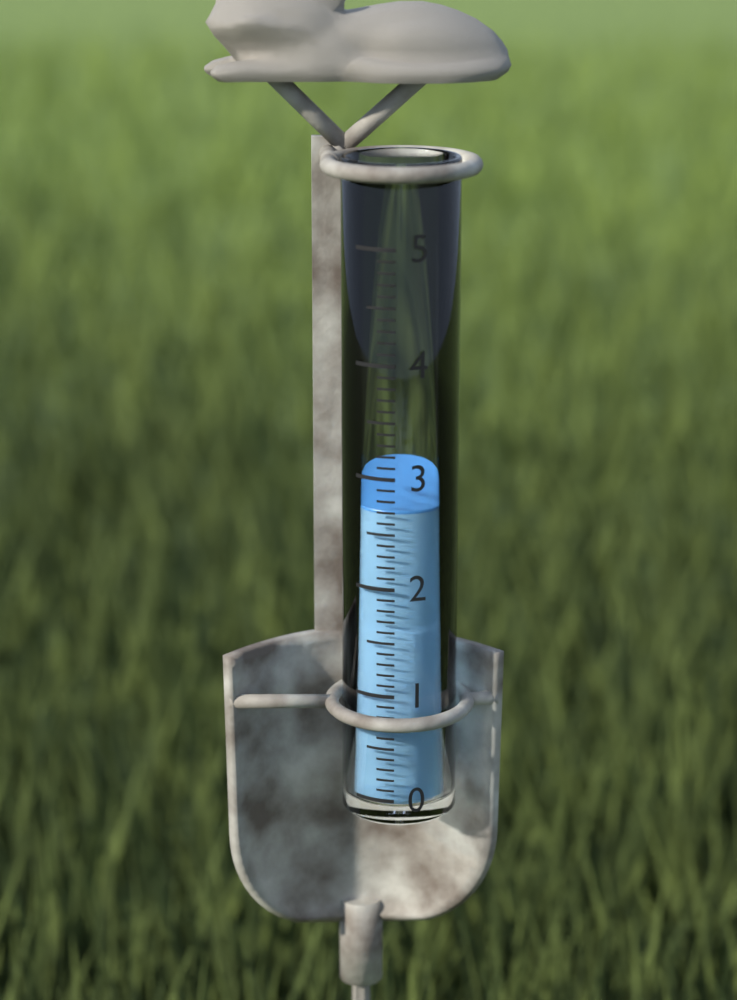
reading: 2.7 (no unit)
